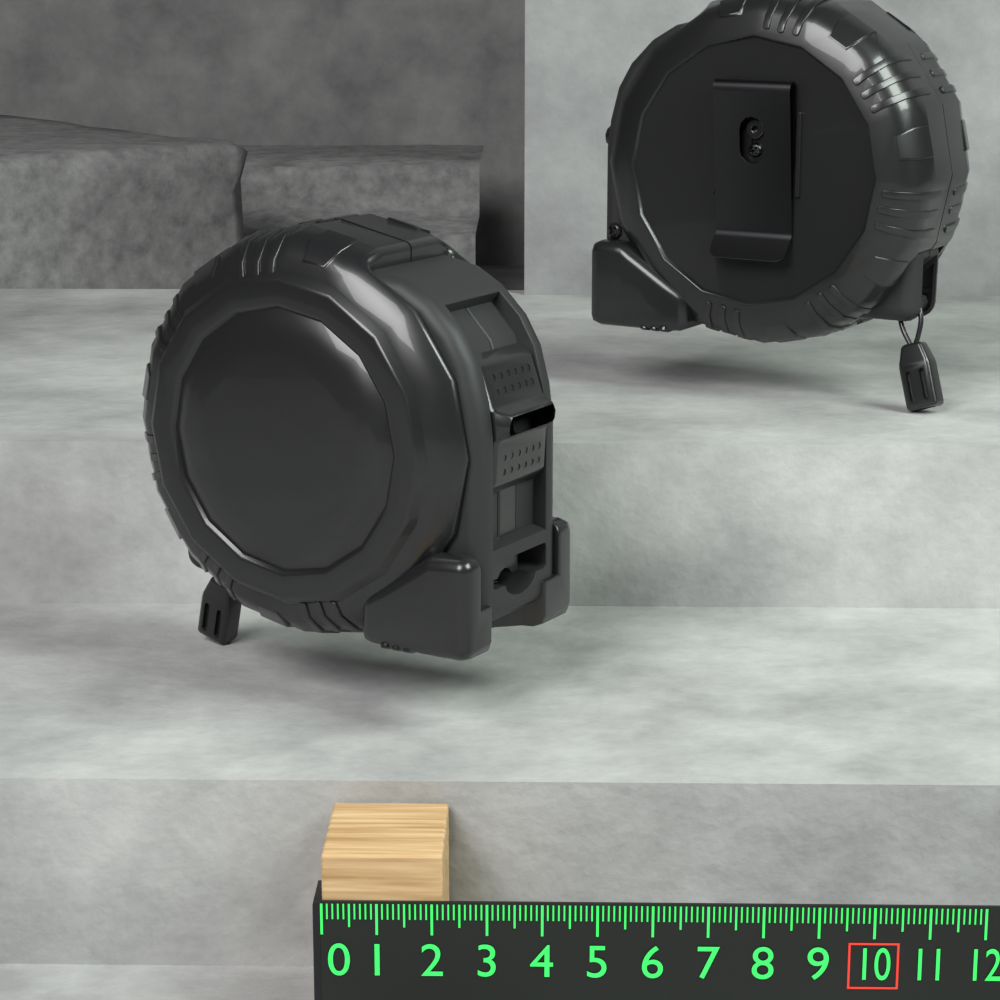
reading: 2.2 (no unit)
